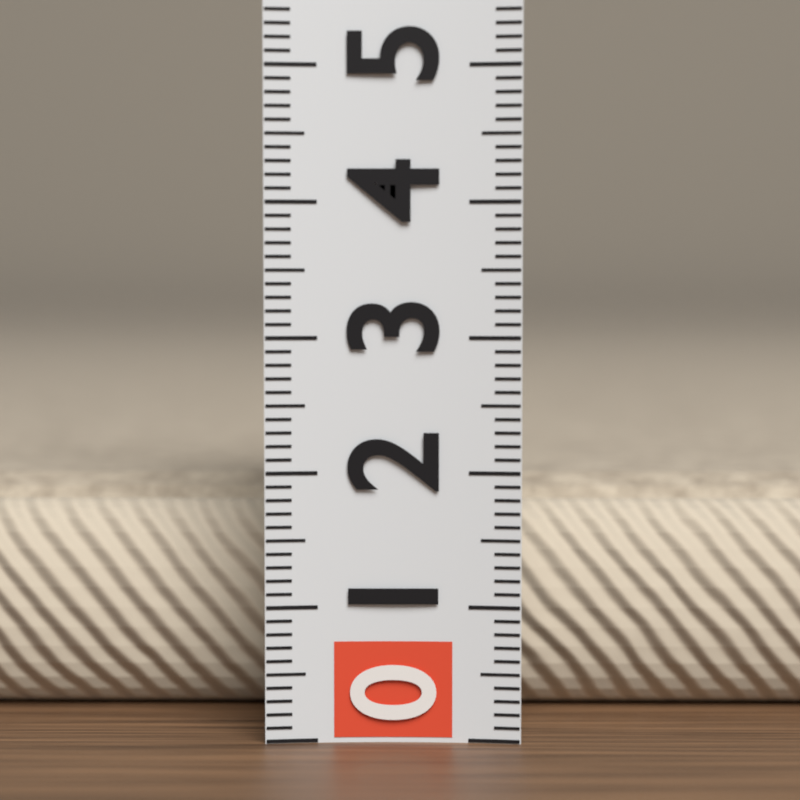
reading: 1.8 (no unit)
